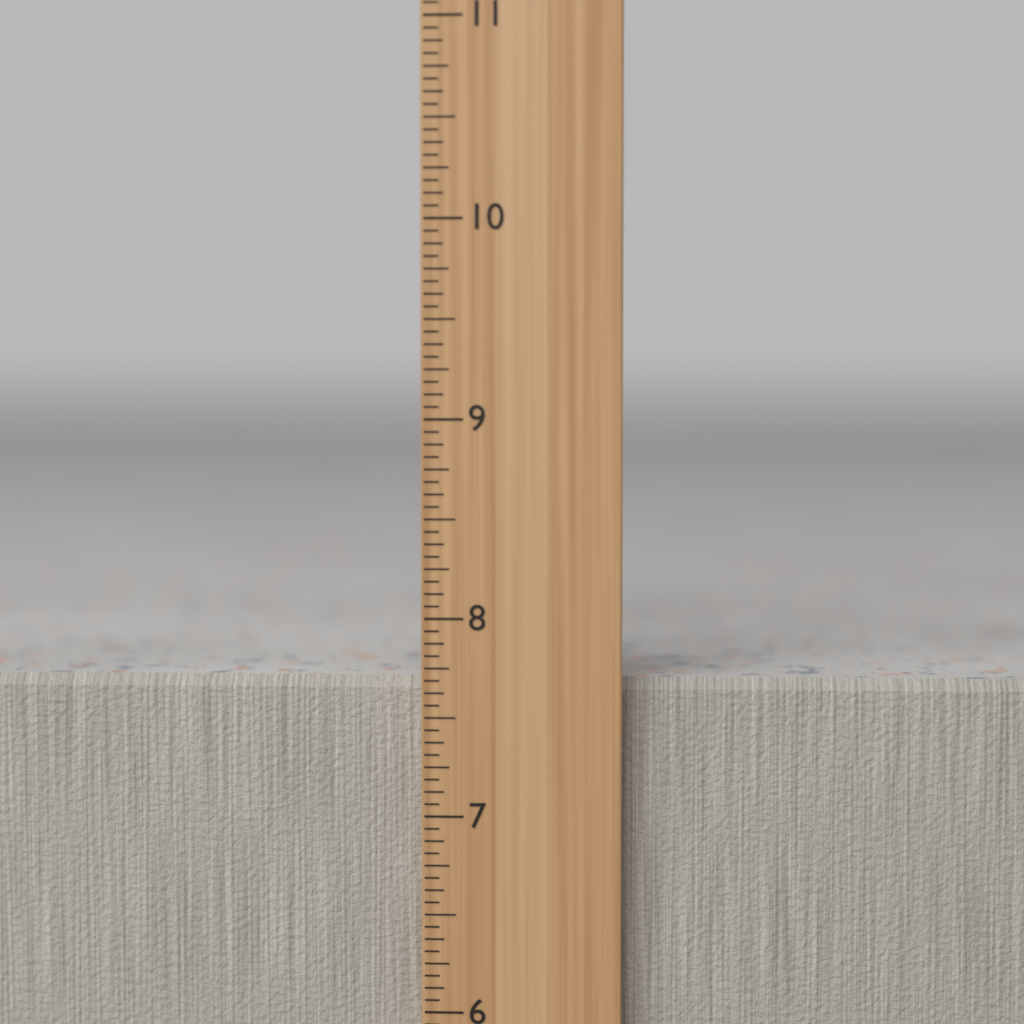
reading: 7.6875 in
